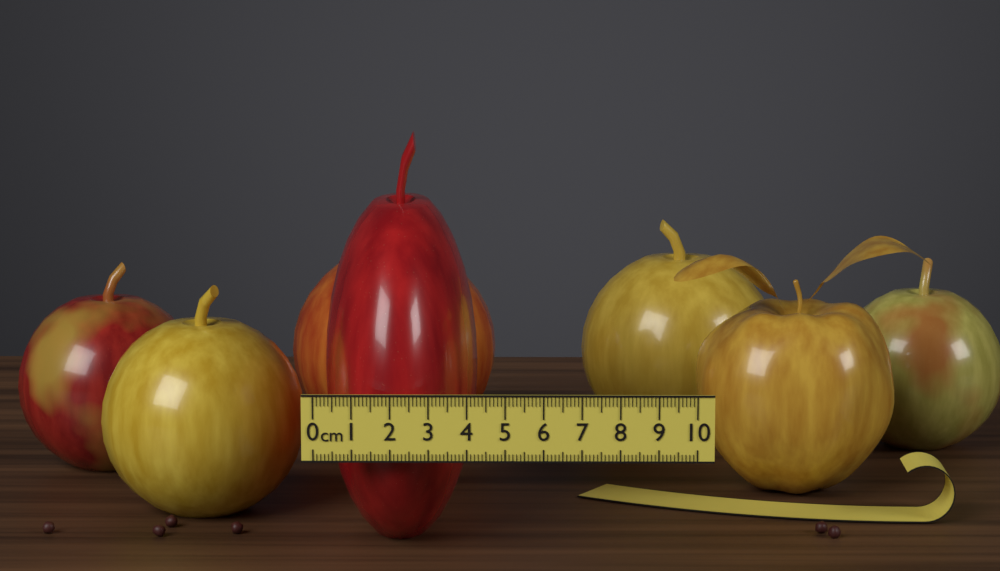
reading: 4.2 cm
